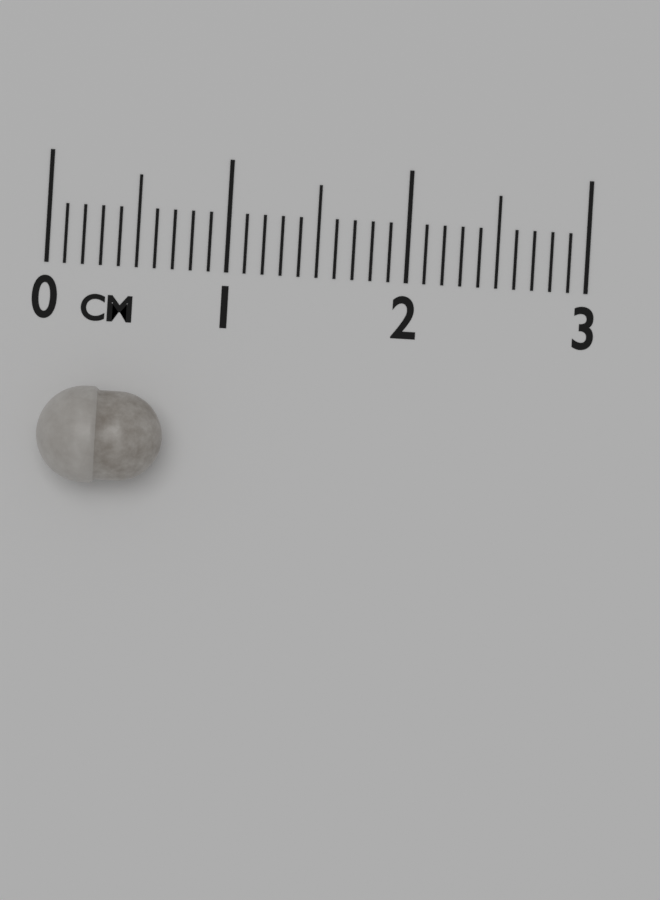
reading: 0.7 cm
